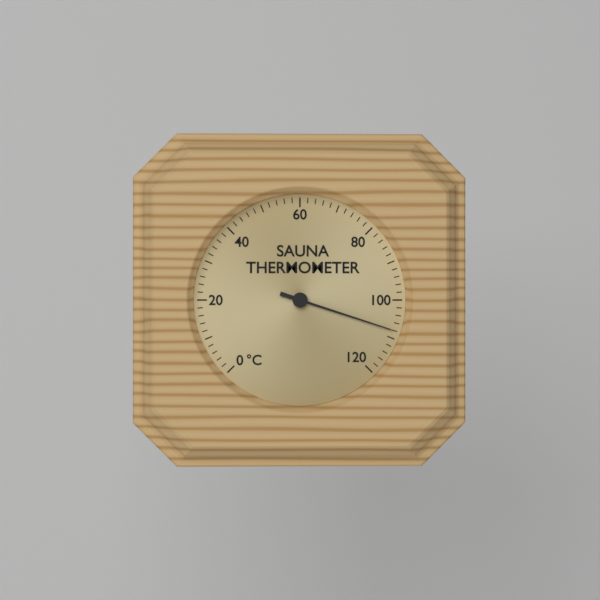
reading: 108 °C
